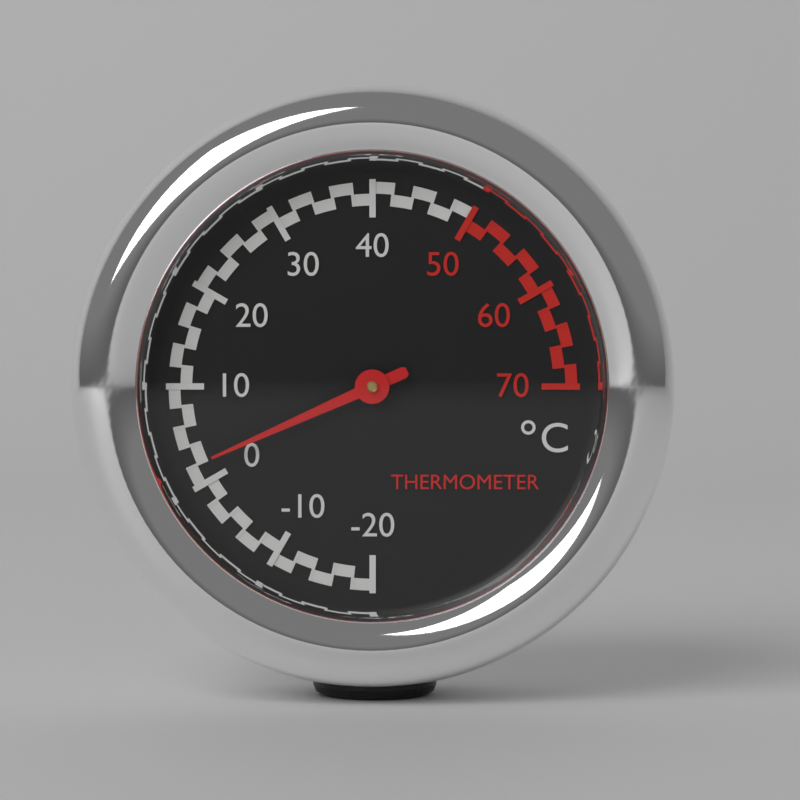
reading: 2 °C
